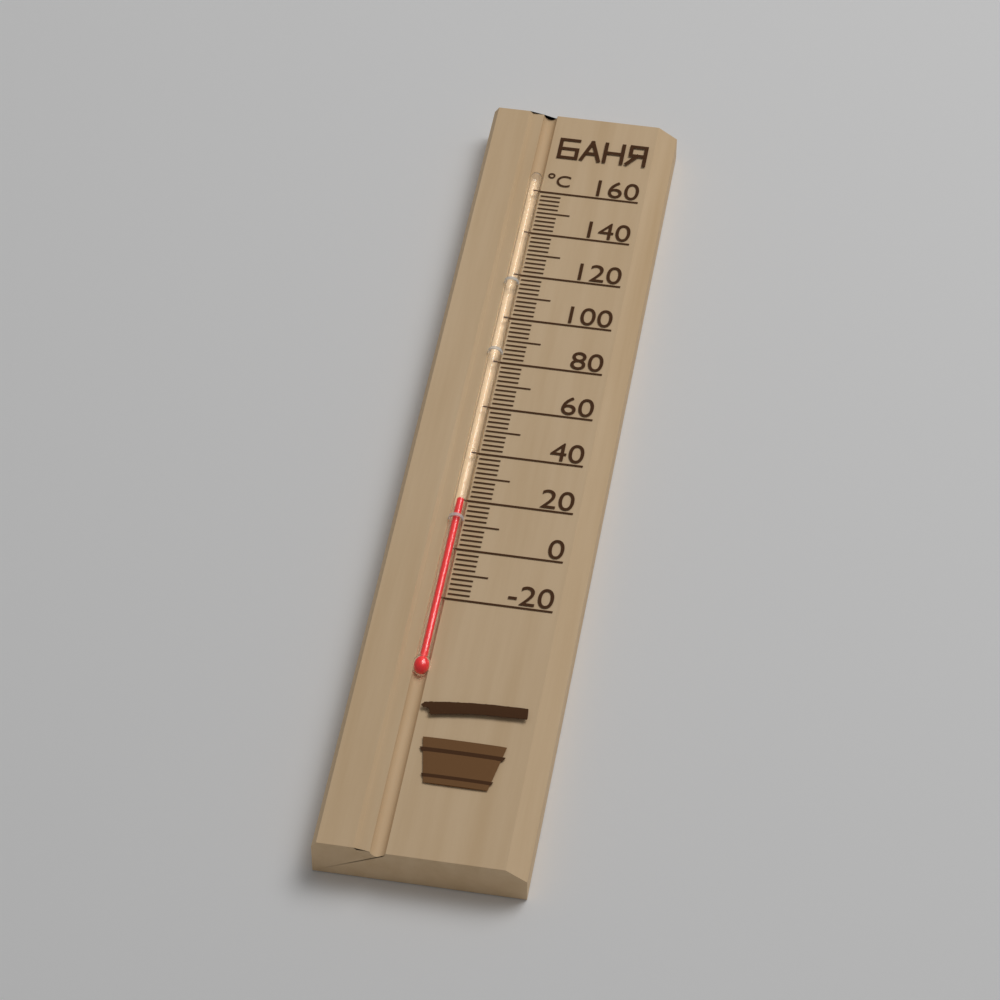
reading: 20 °C
